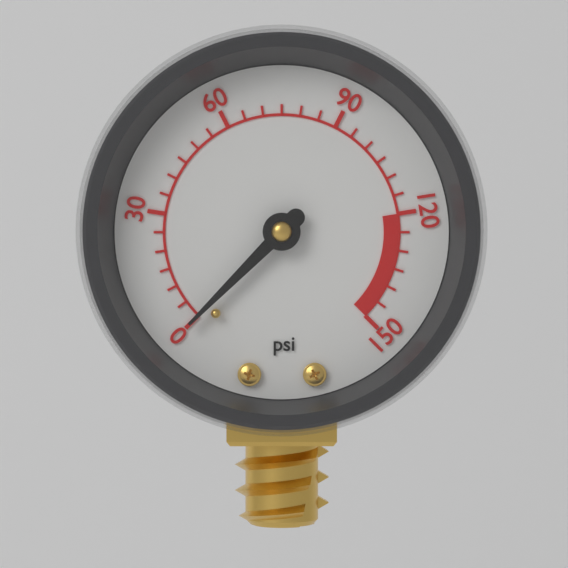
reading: 0 psi
